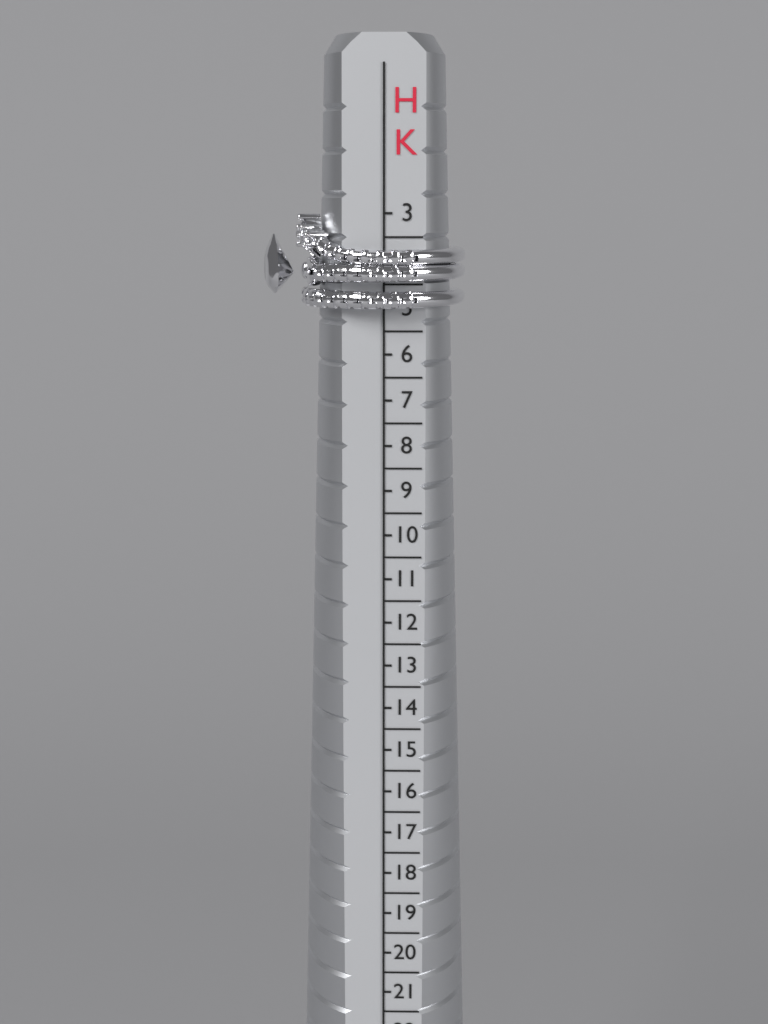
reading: 5.0 HK
